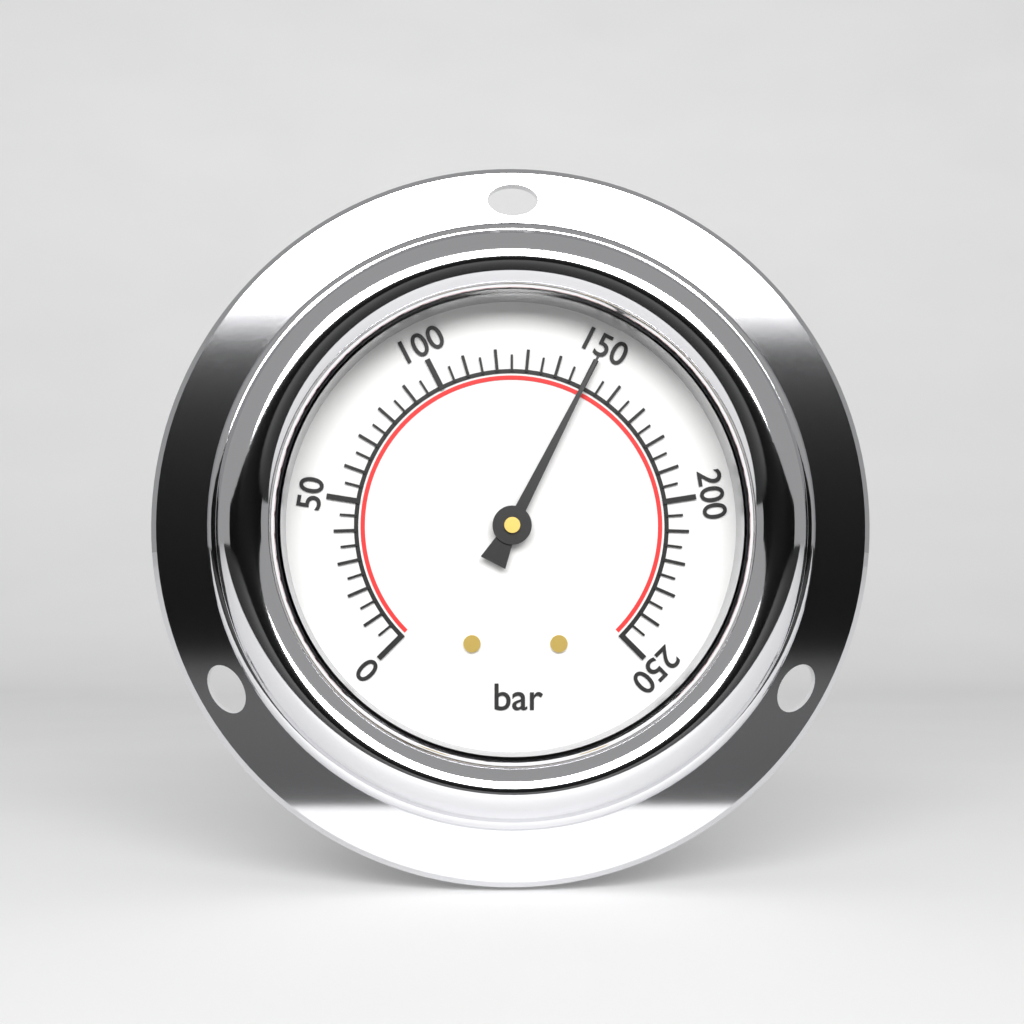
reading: 150 bar
